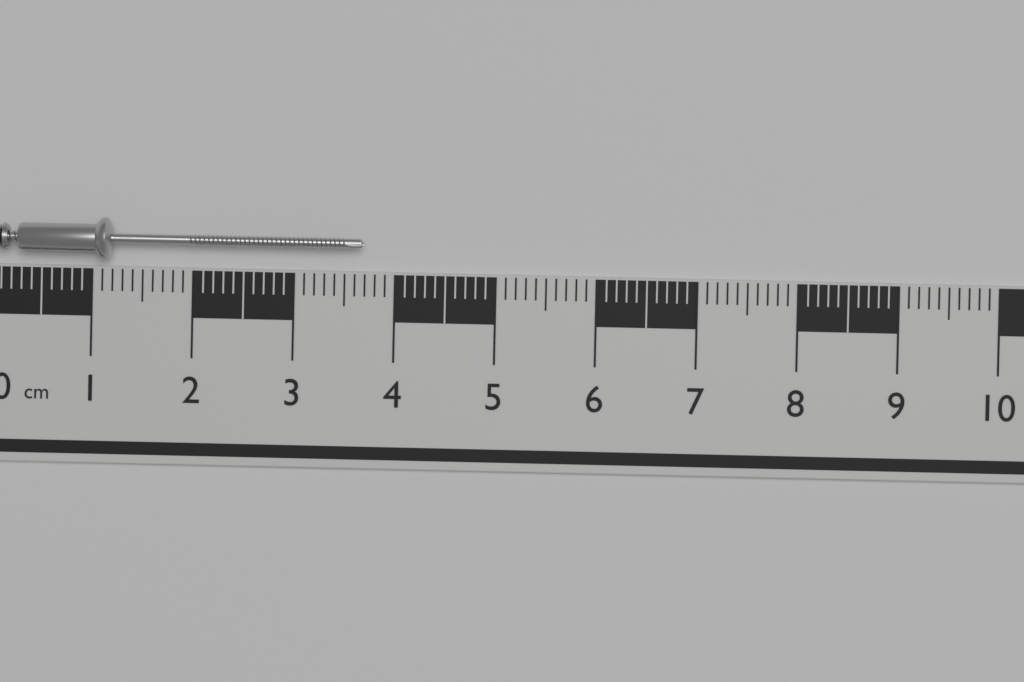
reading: 3.7 cm
